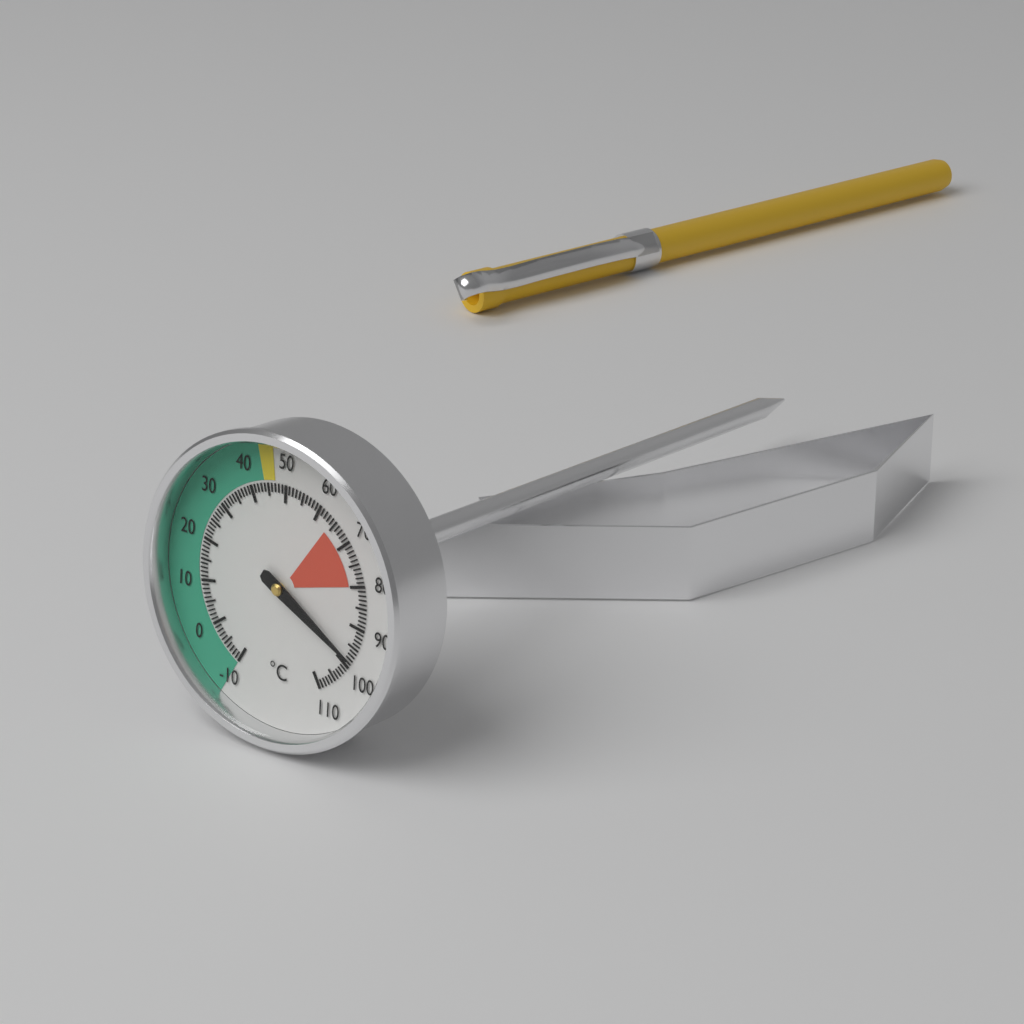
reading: 98 °C
